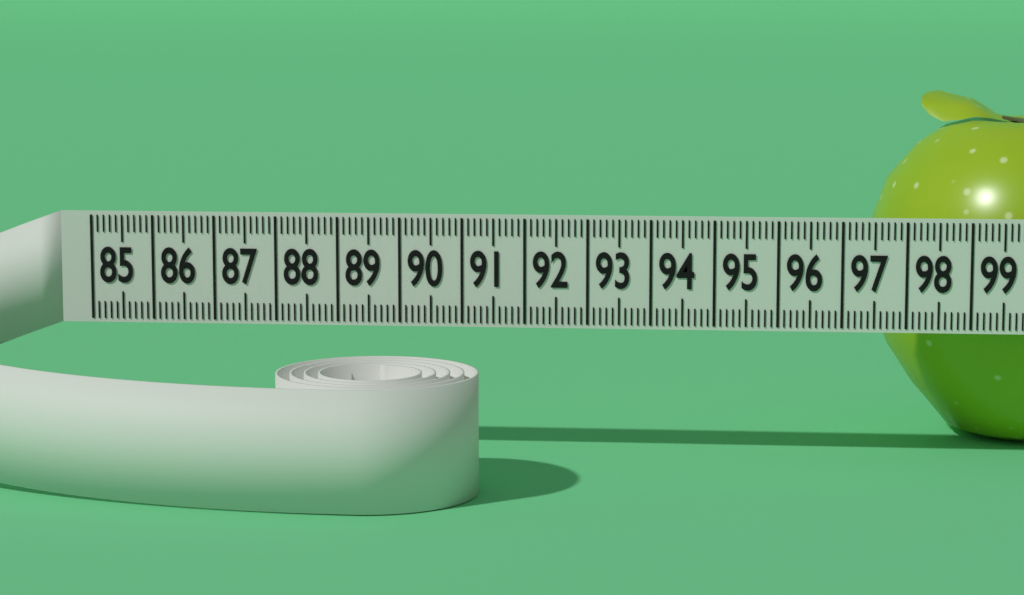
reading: 97.5 (no unit)
